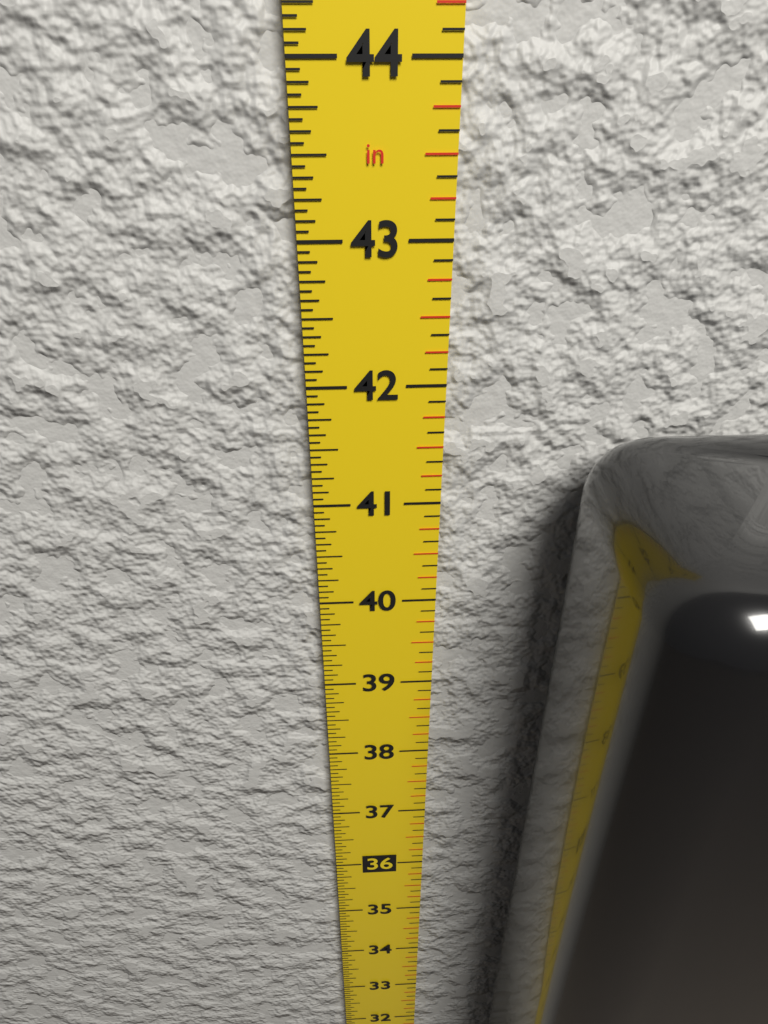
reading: 41.7500 in
